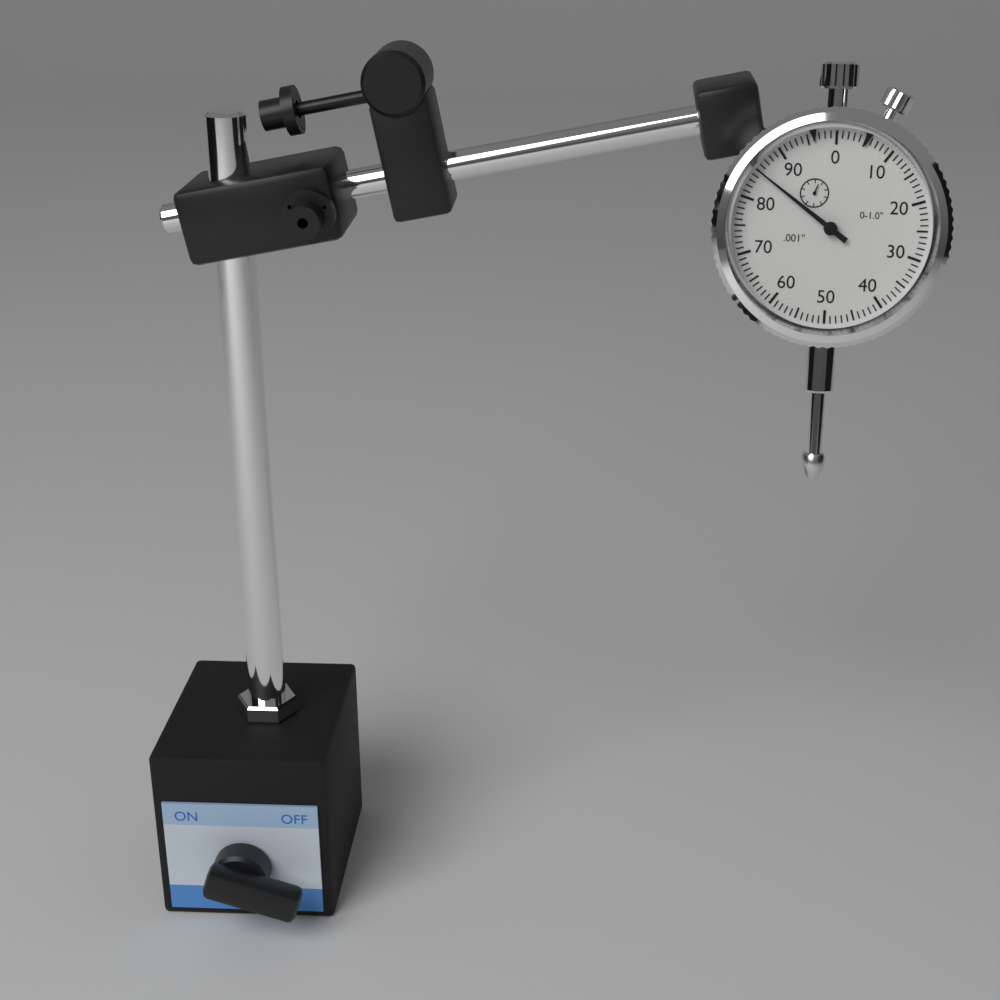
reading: 0.085 in
